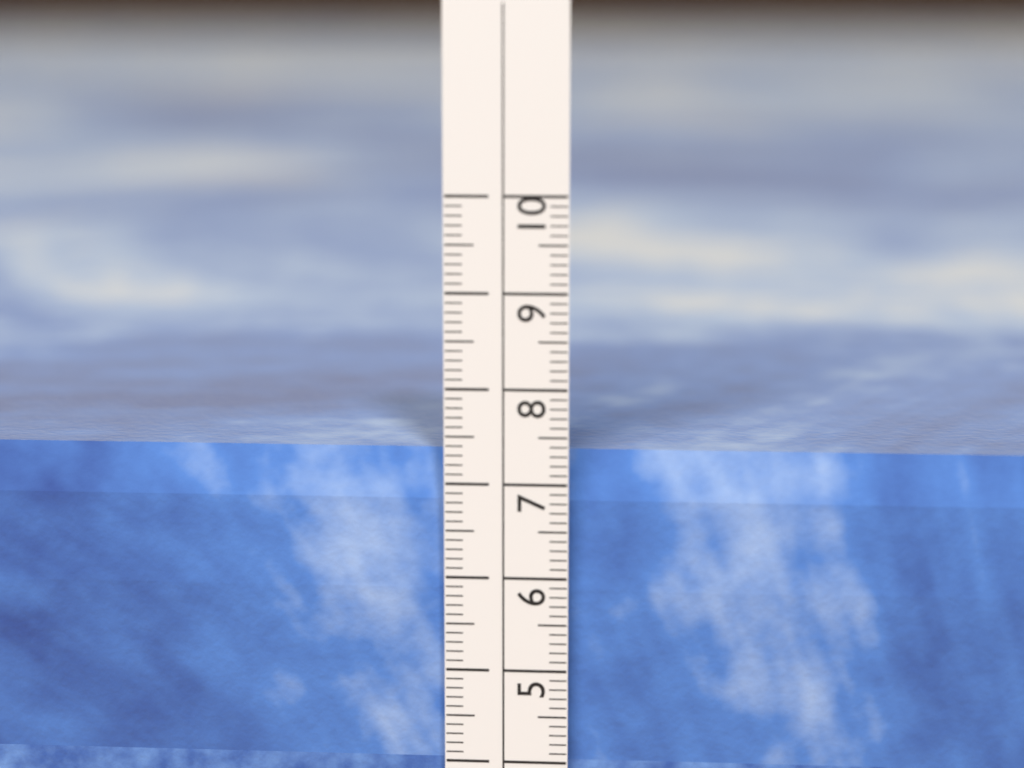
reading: 7.3 cm
